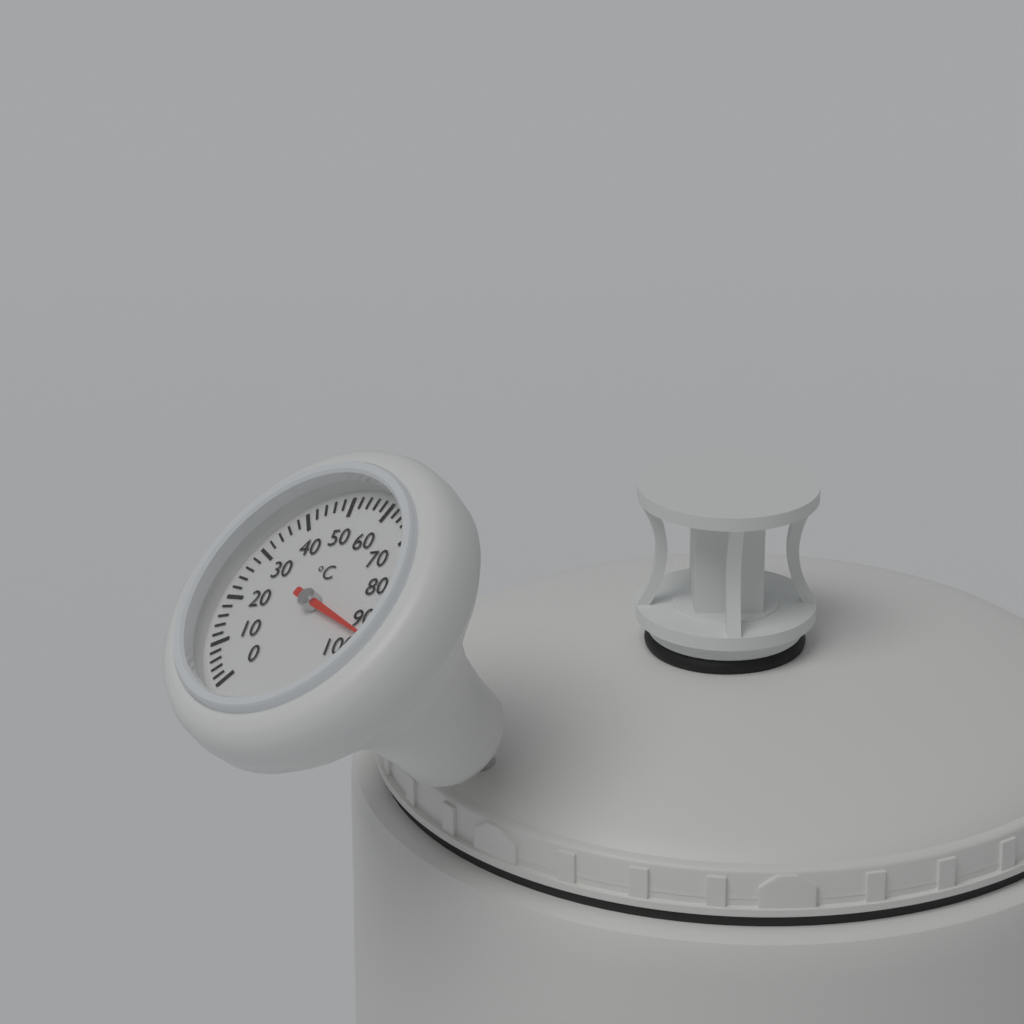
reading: 94 °C
